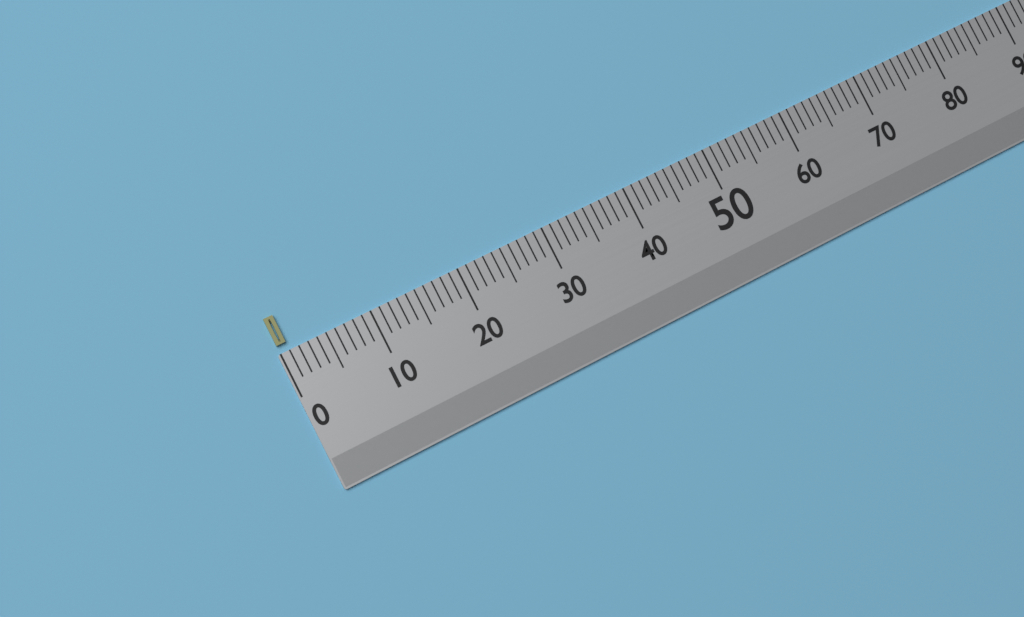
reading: 1 (no unit)
